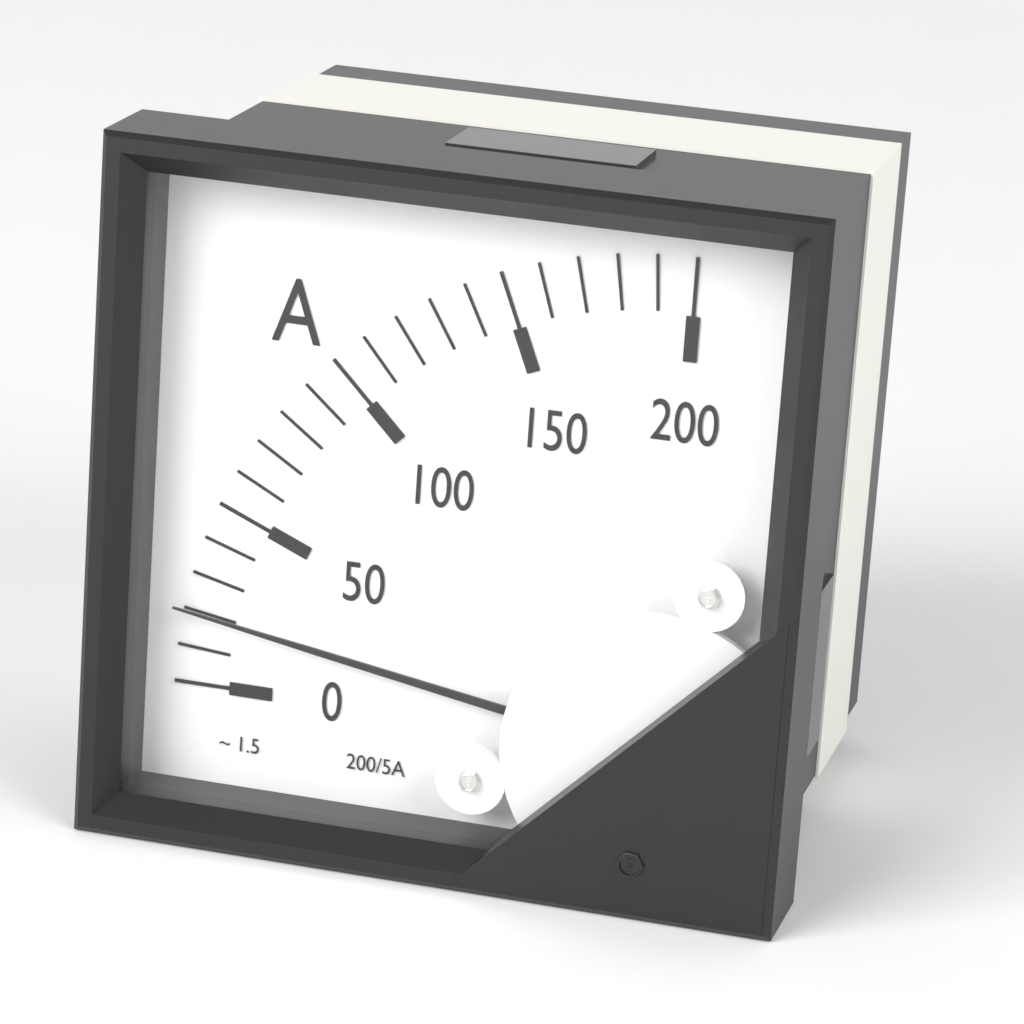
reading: 20 A
